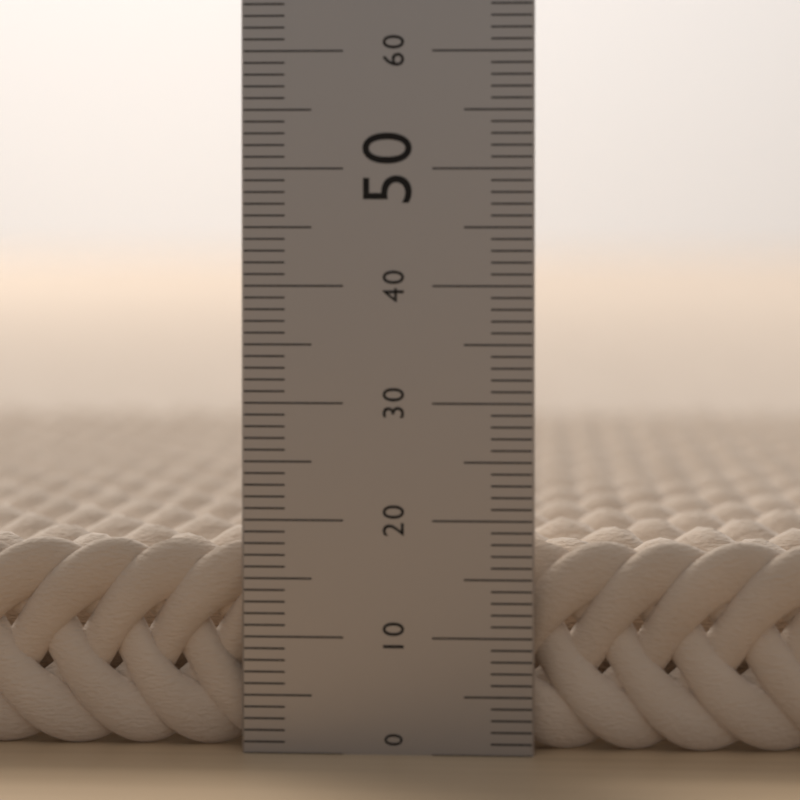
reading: 18 (no unit)
